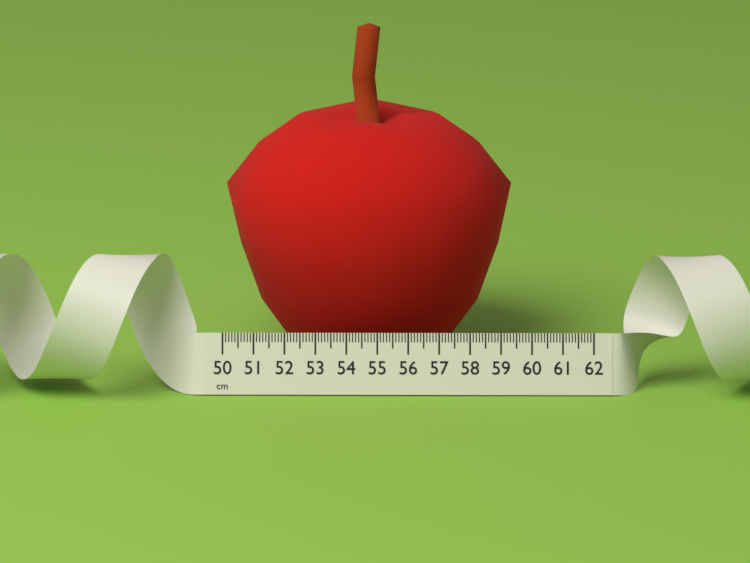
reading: 59.4 cm
